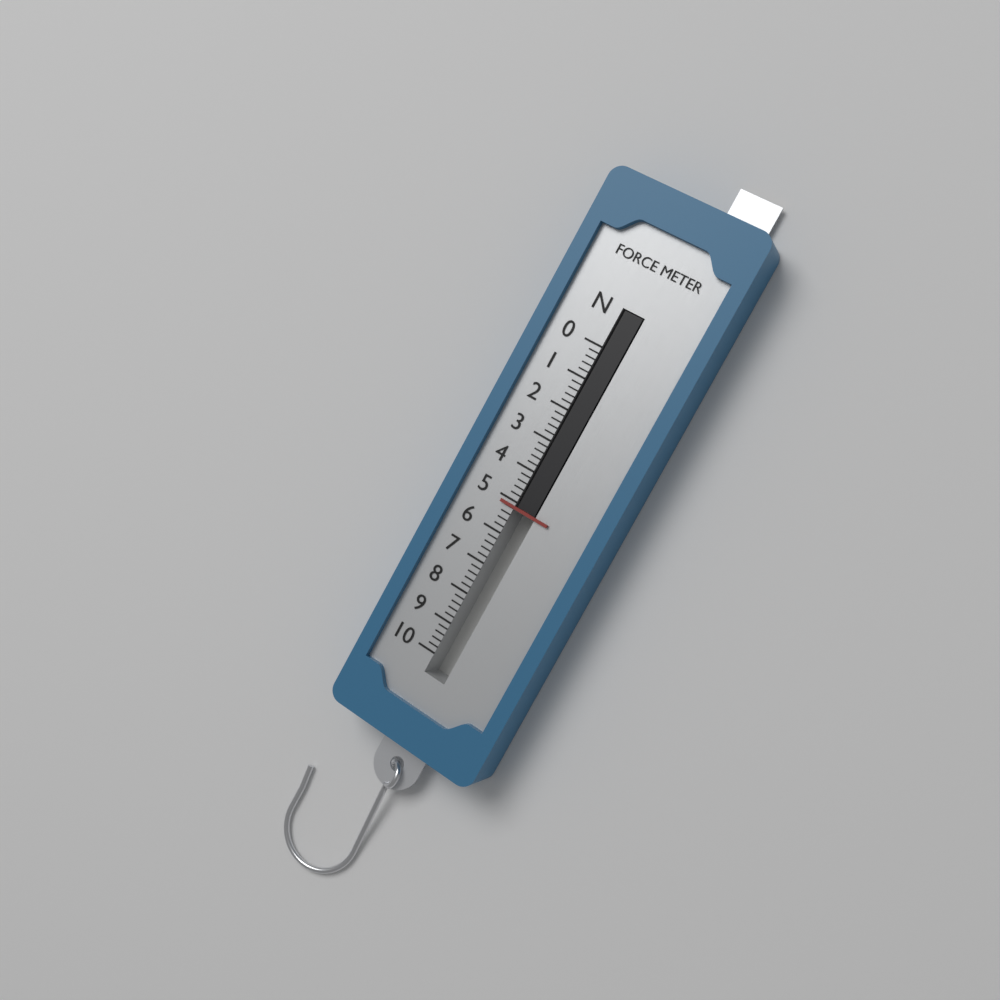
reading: 5.2 N
